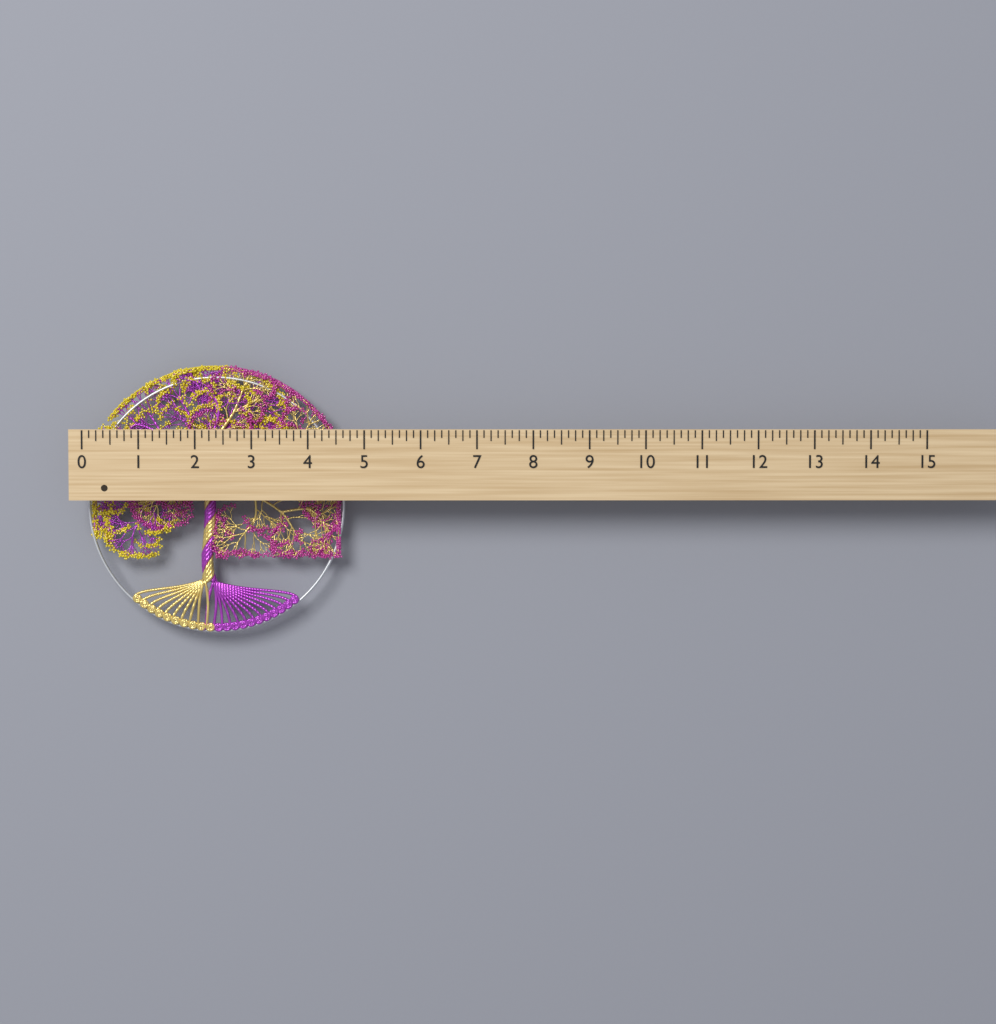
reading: 4.625 (no unit)
